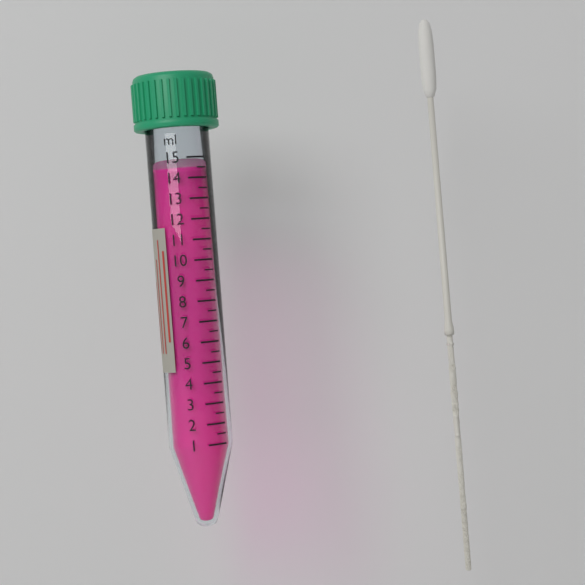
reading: 14.5 ml
